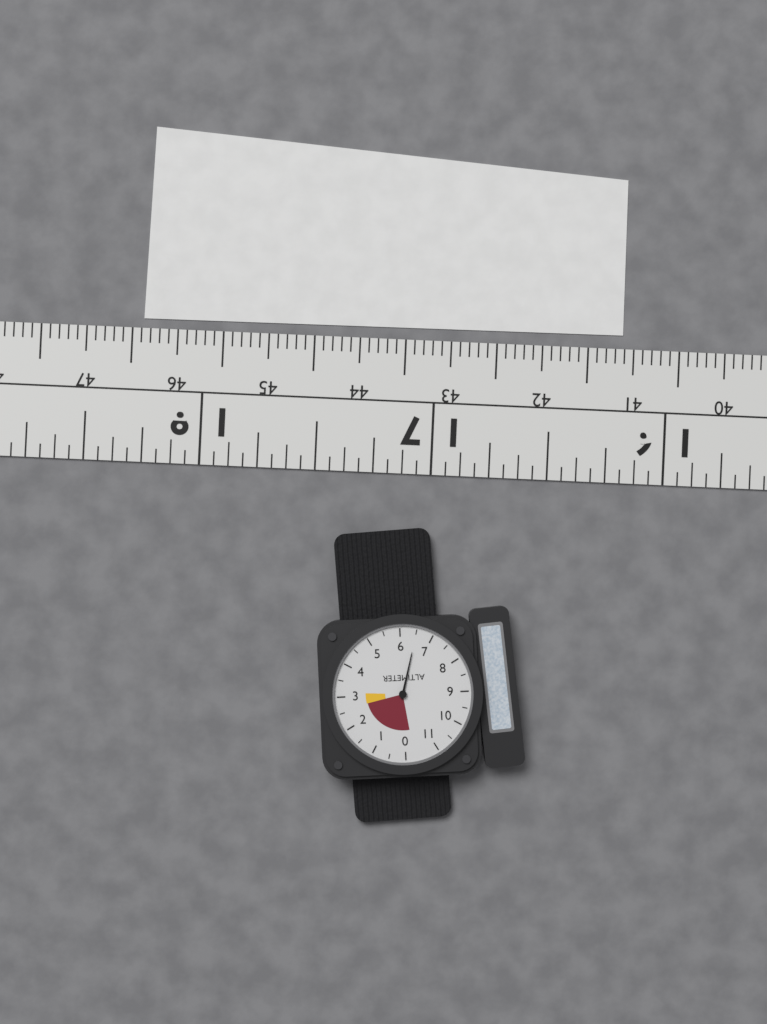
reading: 6.5 (no unit)
